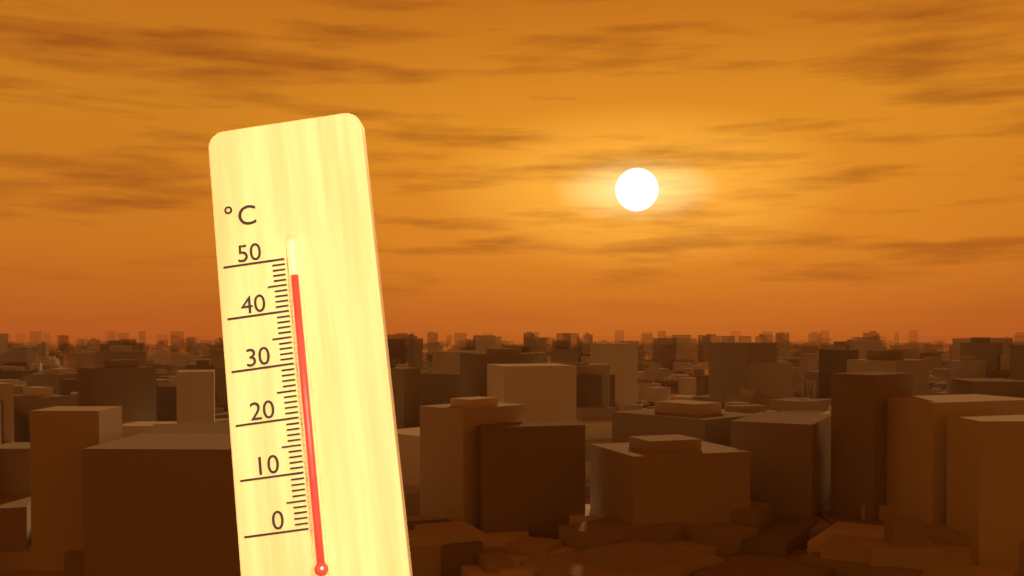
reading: 46 °C
